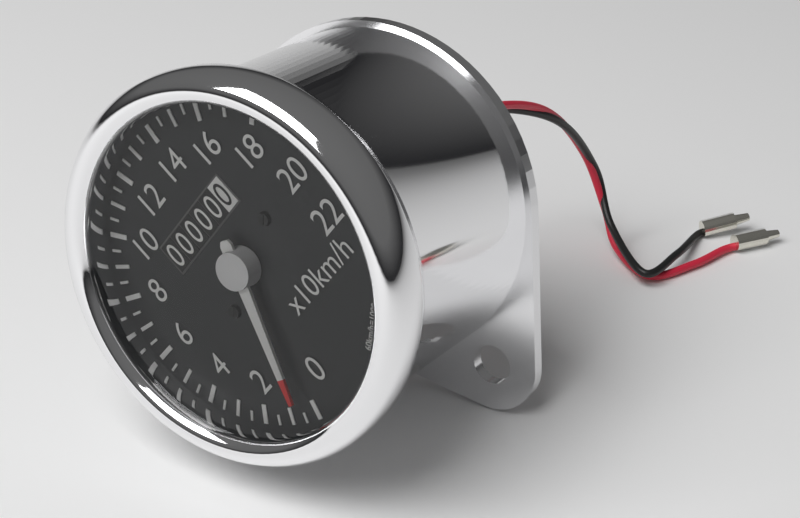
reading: 5 km/h
